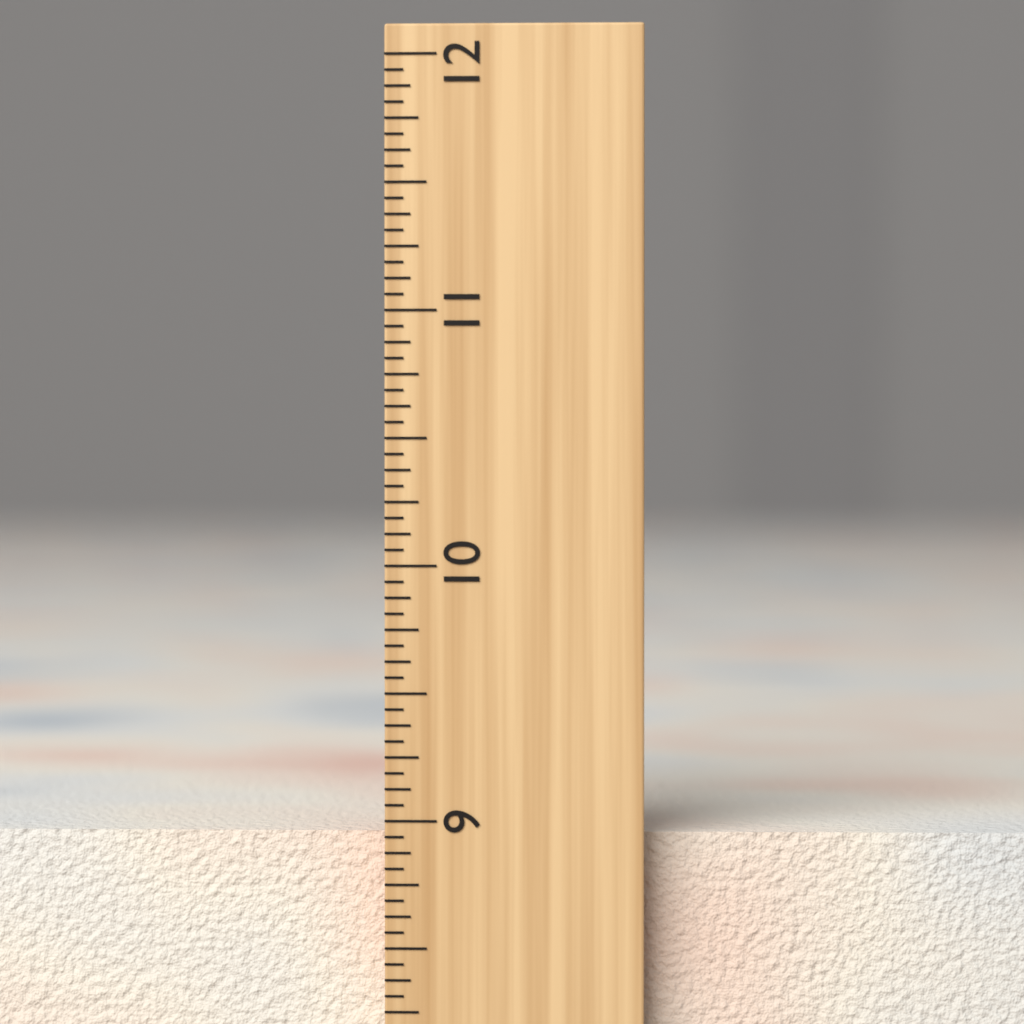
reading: 8.9375 inch
